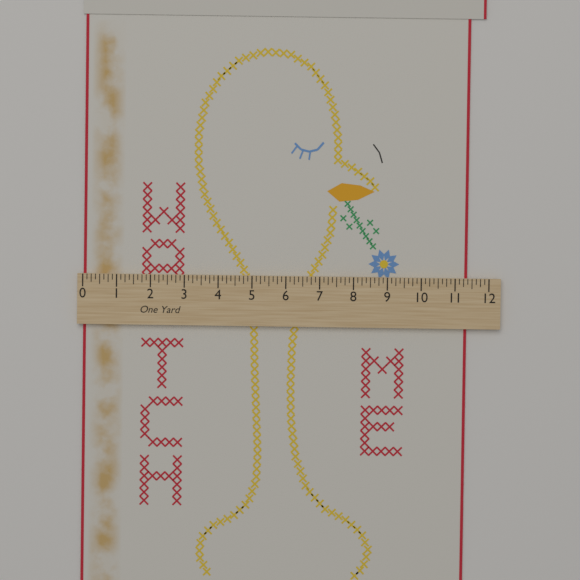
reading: 11.375 in
